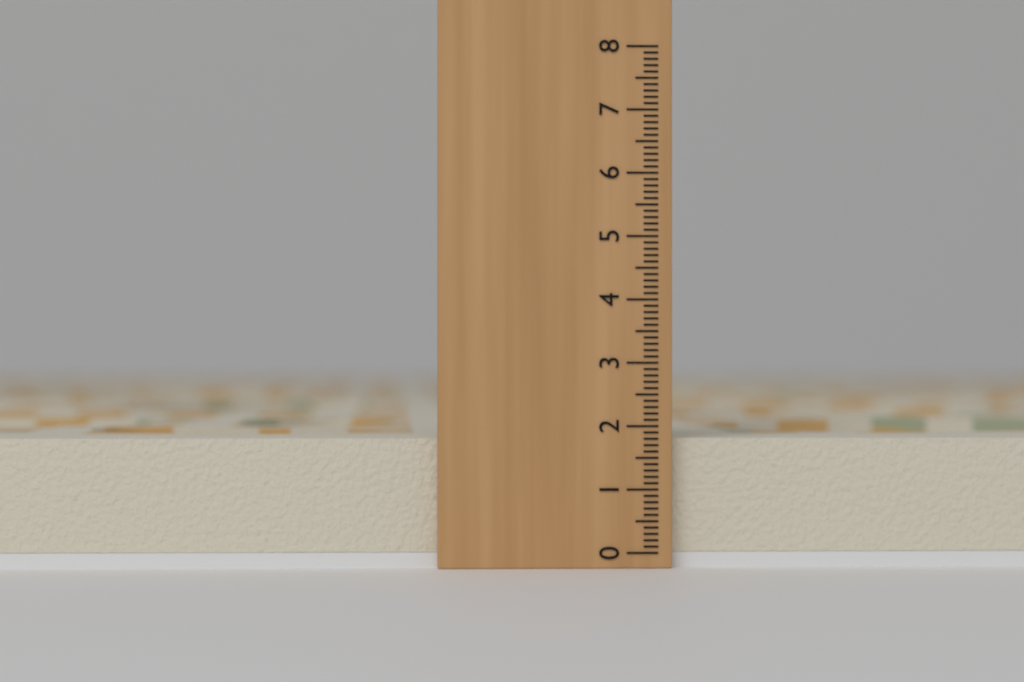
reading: 1.8 (no unit)
